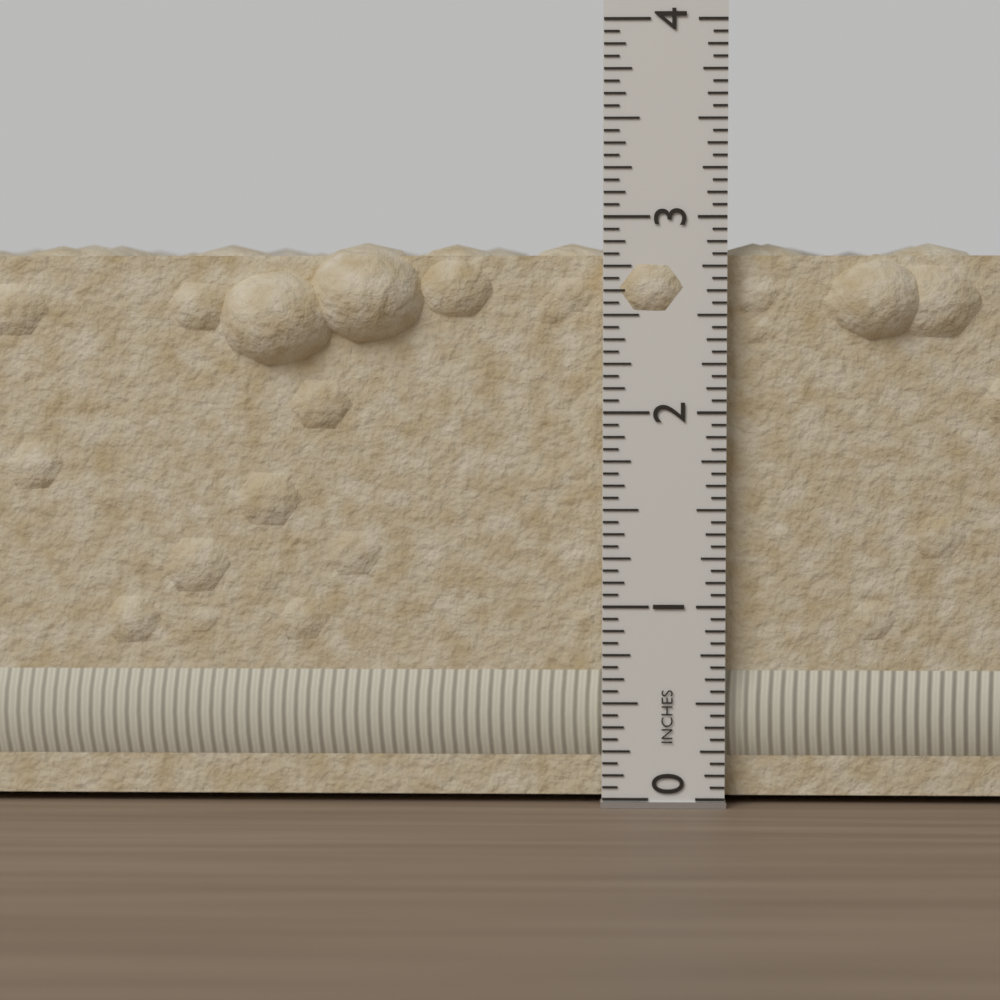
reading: 2.8750 in
